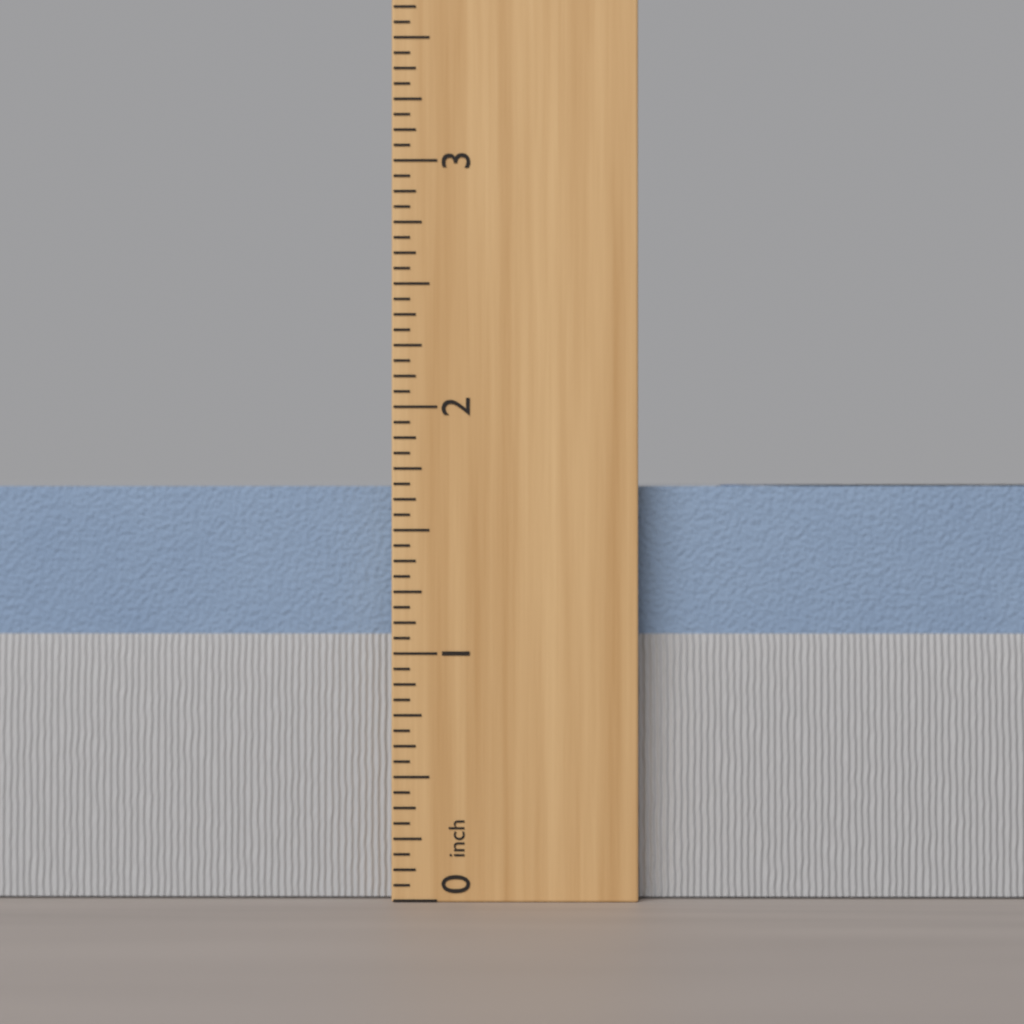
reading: 1.6875 inch
